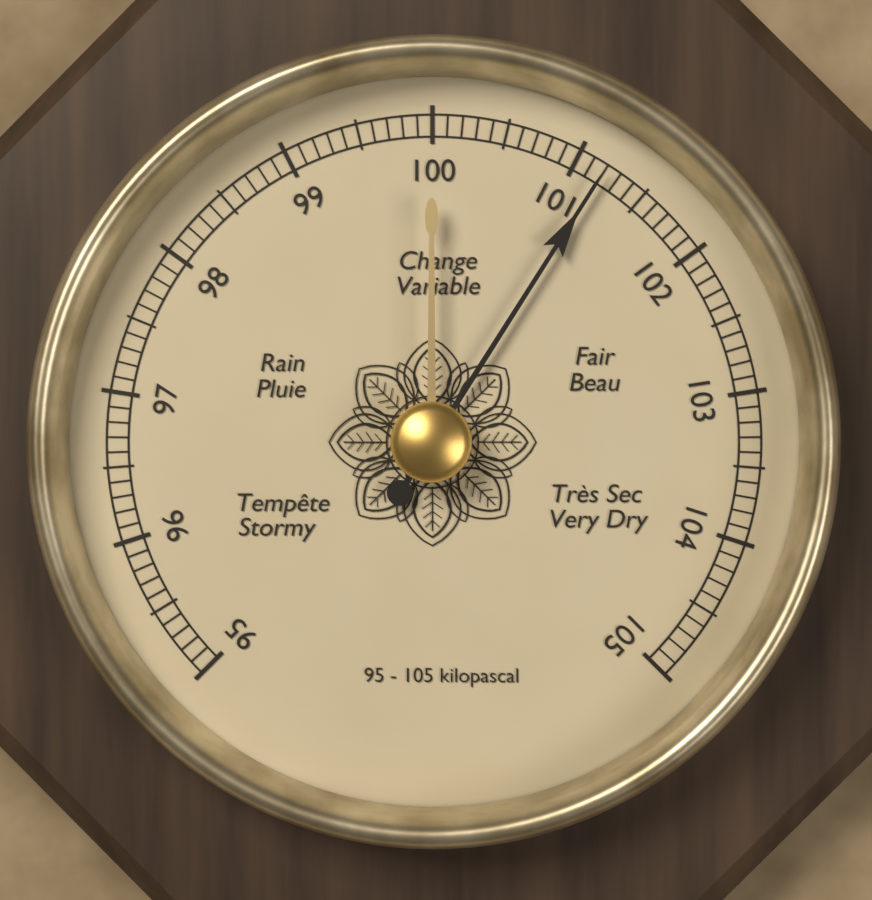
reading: 101.2 kPa
